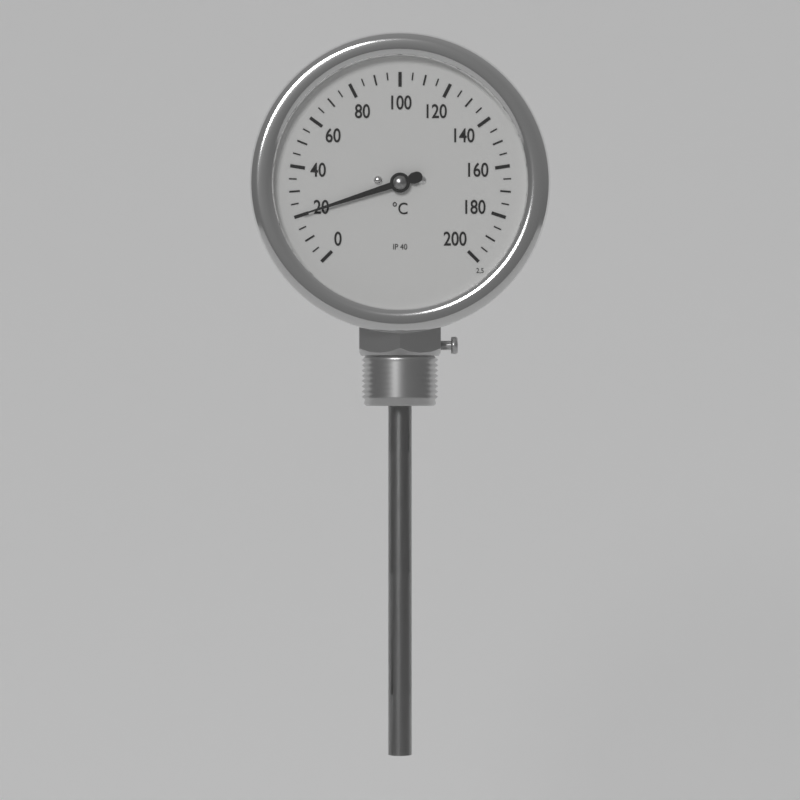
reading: 20 °C
